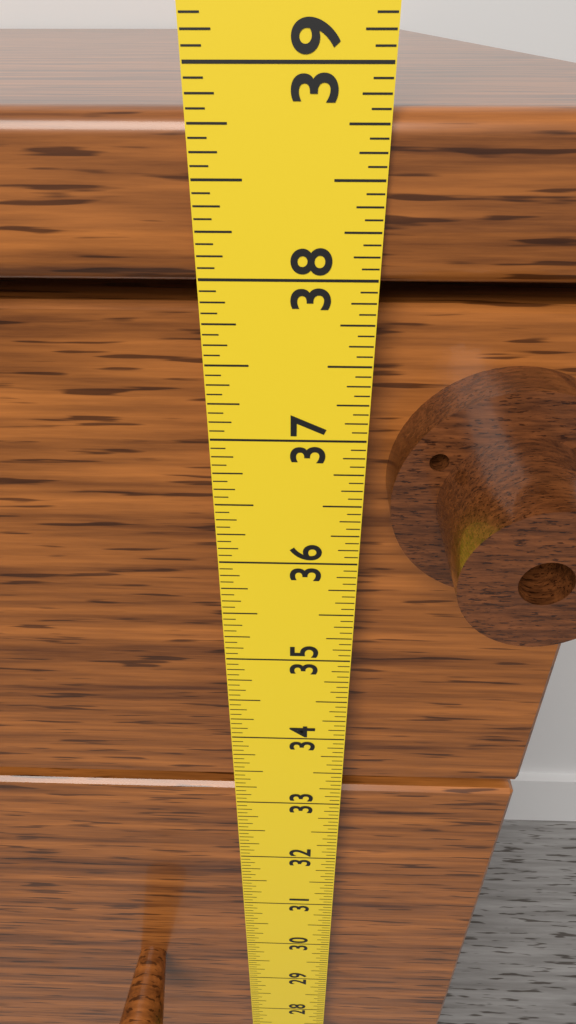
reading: 38.8125 in
